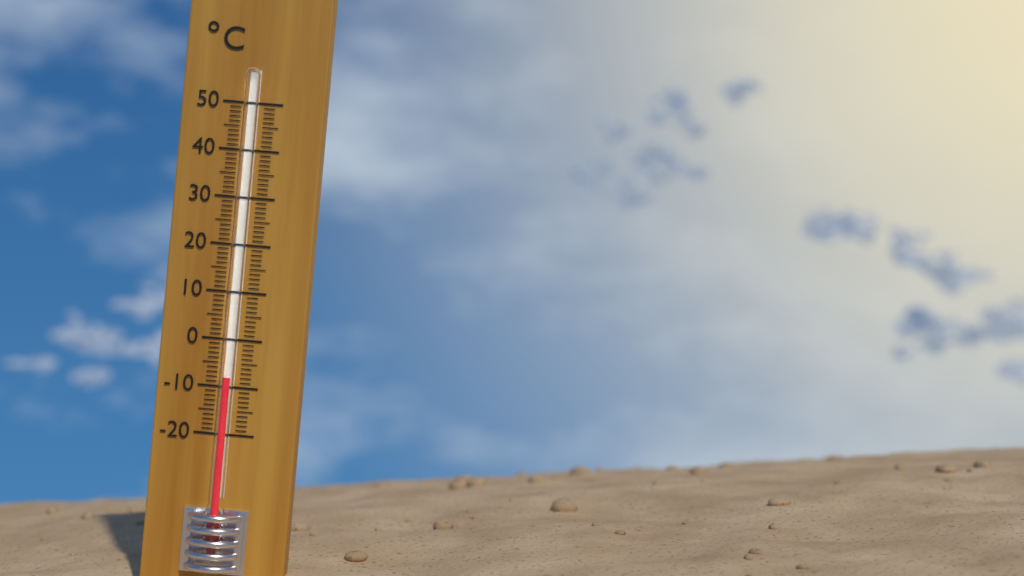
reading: -8 °C
